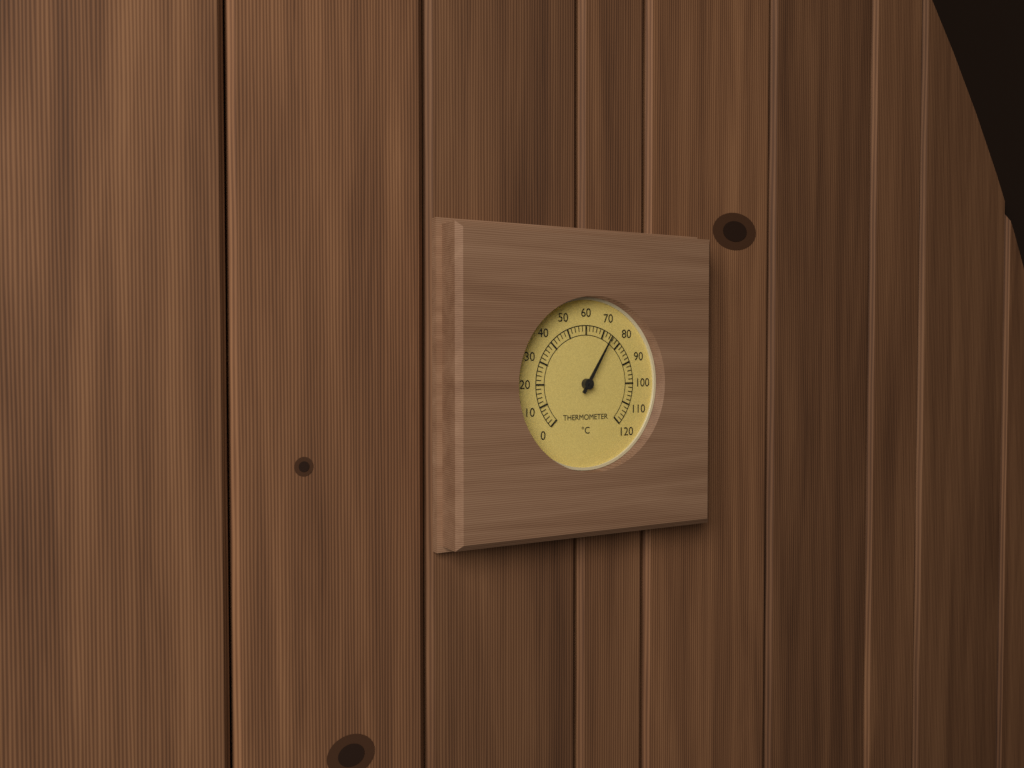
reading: 74 °C
